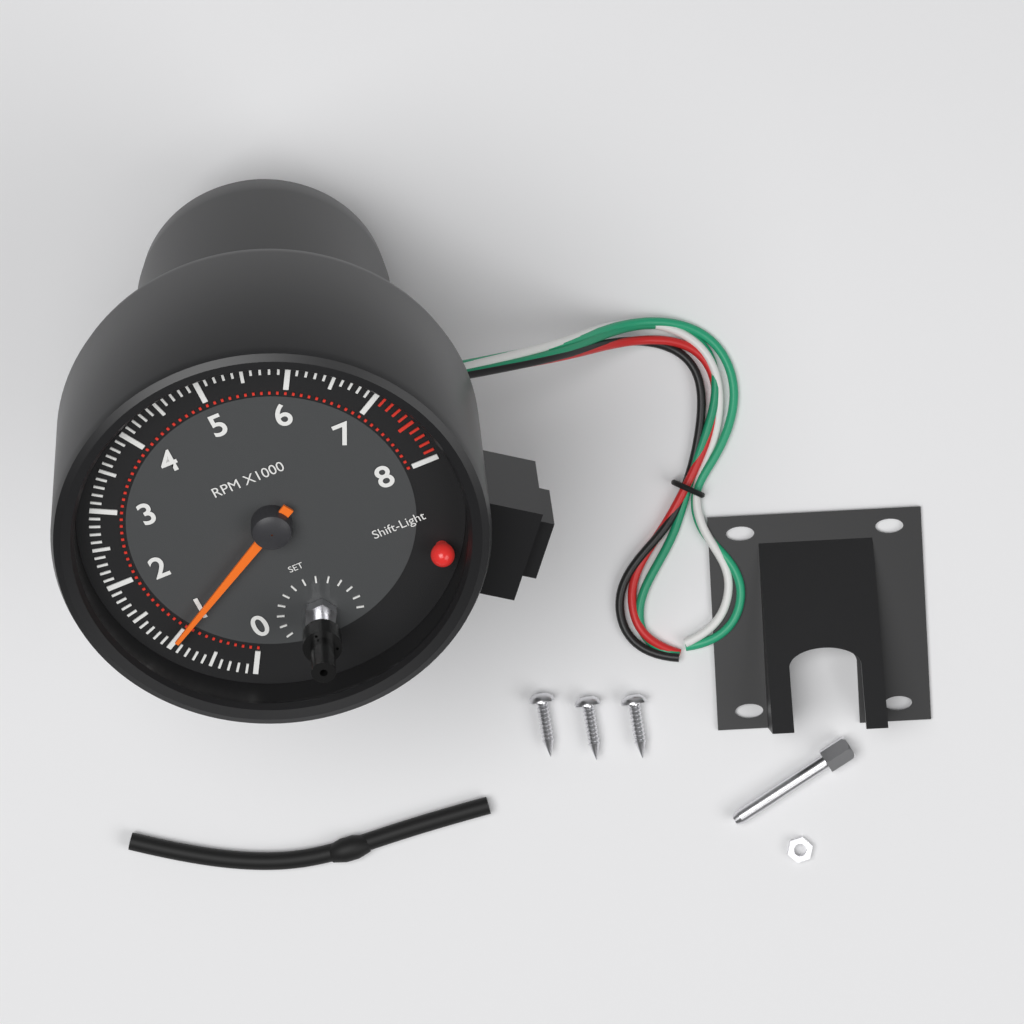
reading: 1000 RPM
